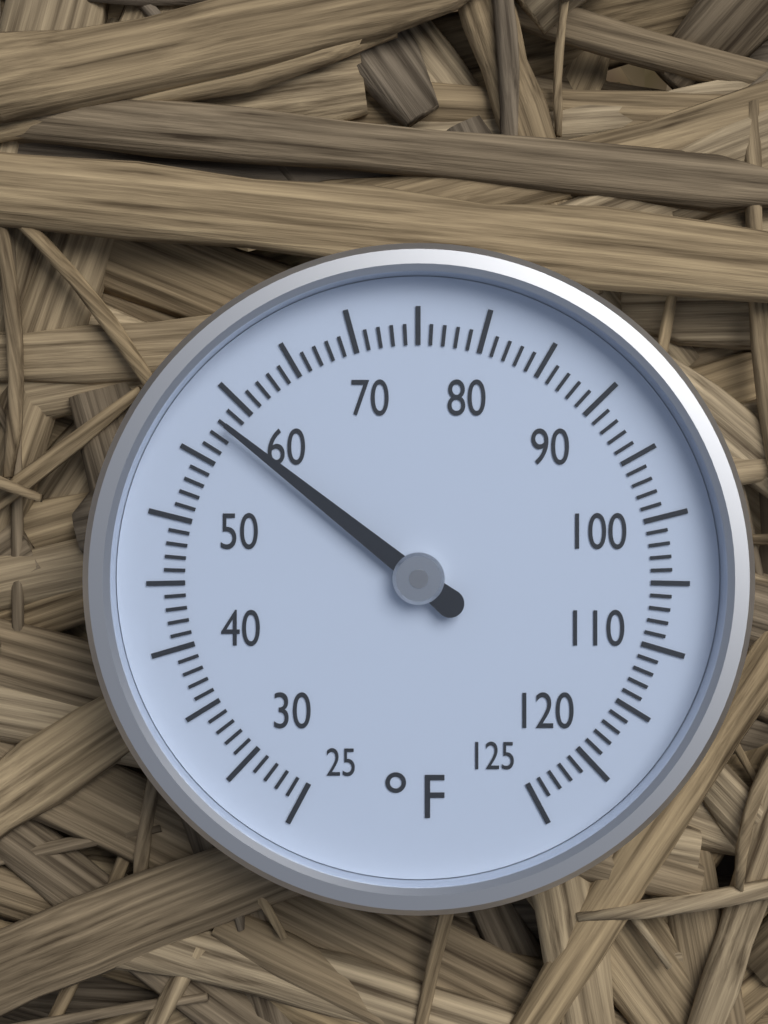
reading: 58 °F
